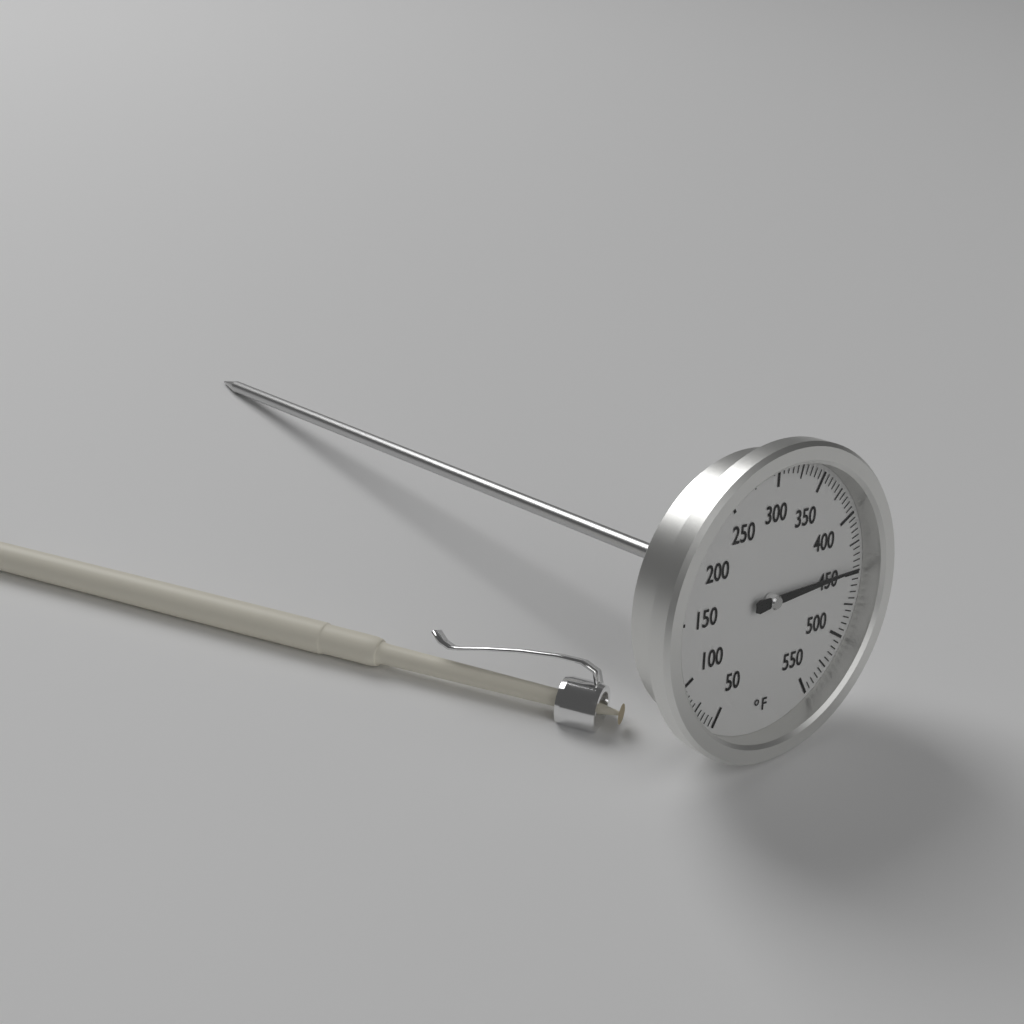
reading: 445 °F
